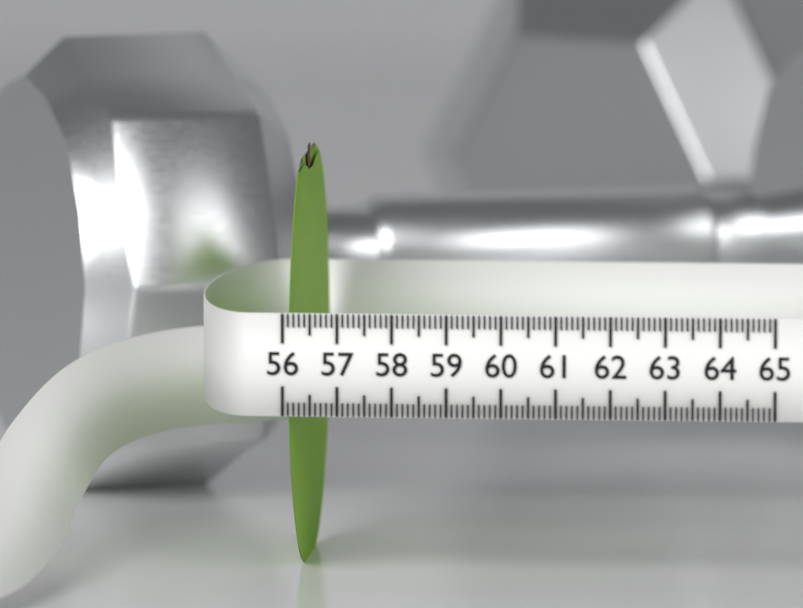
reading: 56.2 (no unit)
